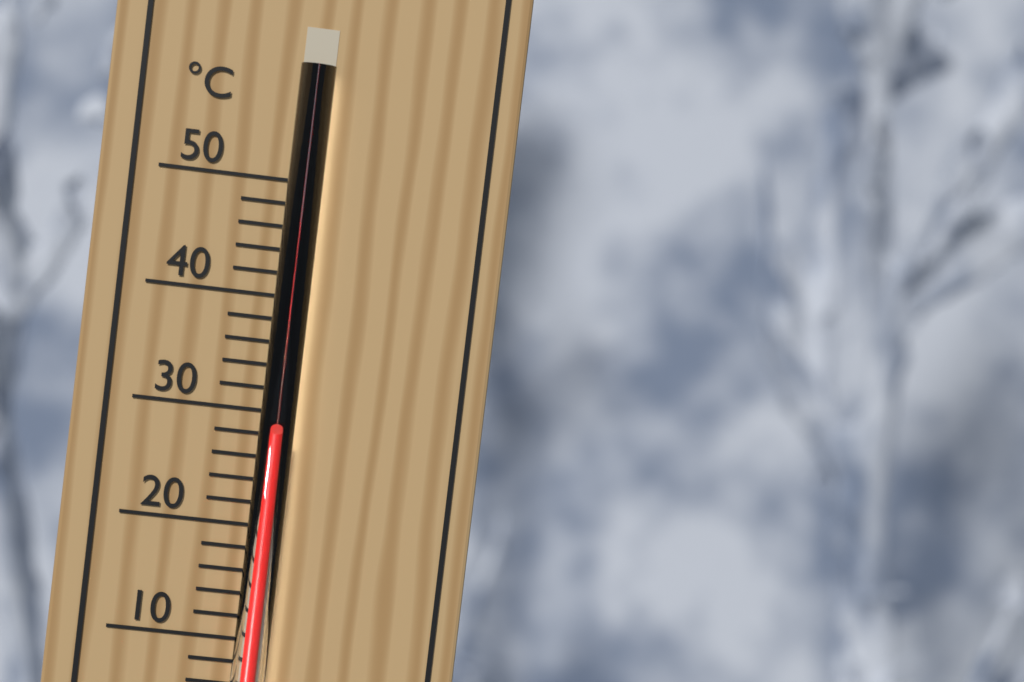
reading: 28 °C
